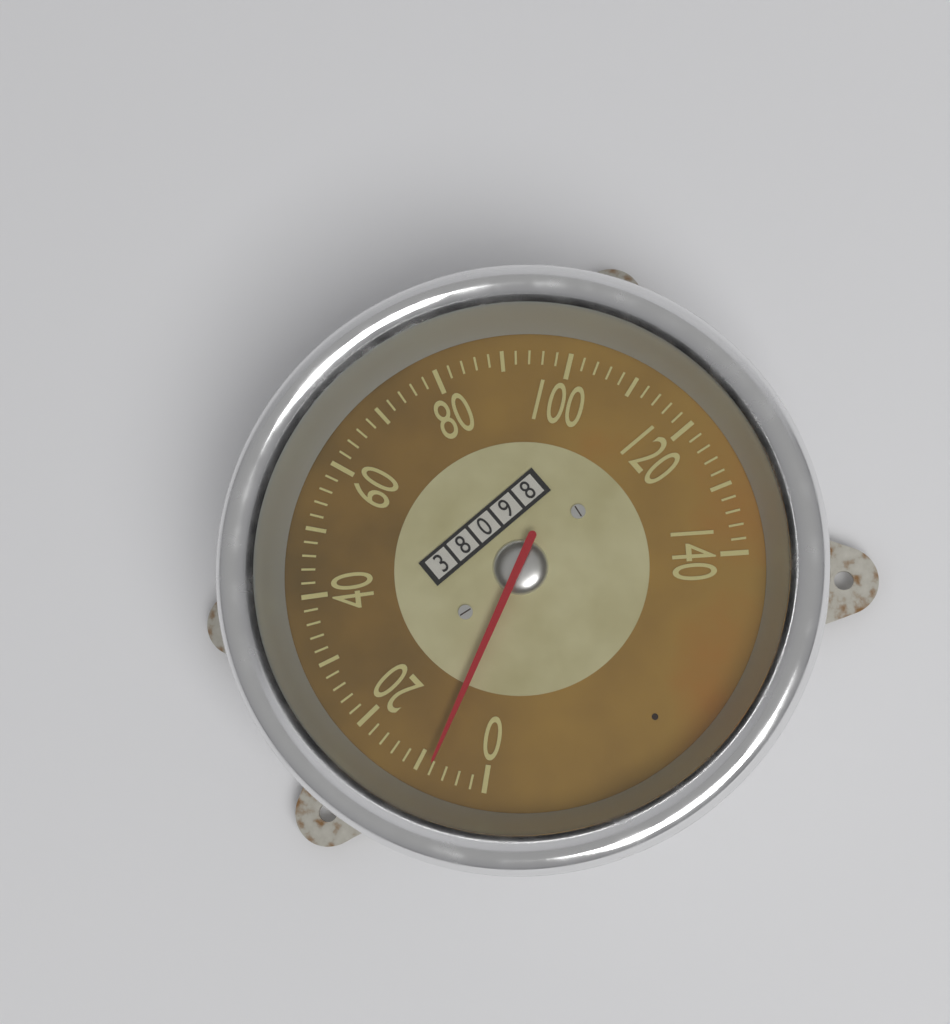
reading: 8 (no unit)
